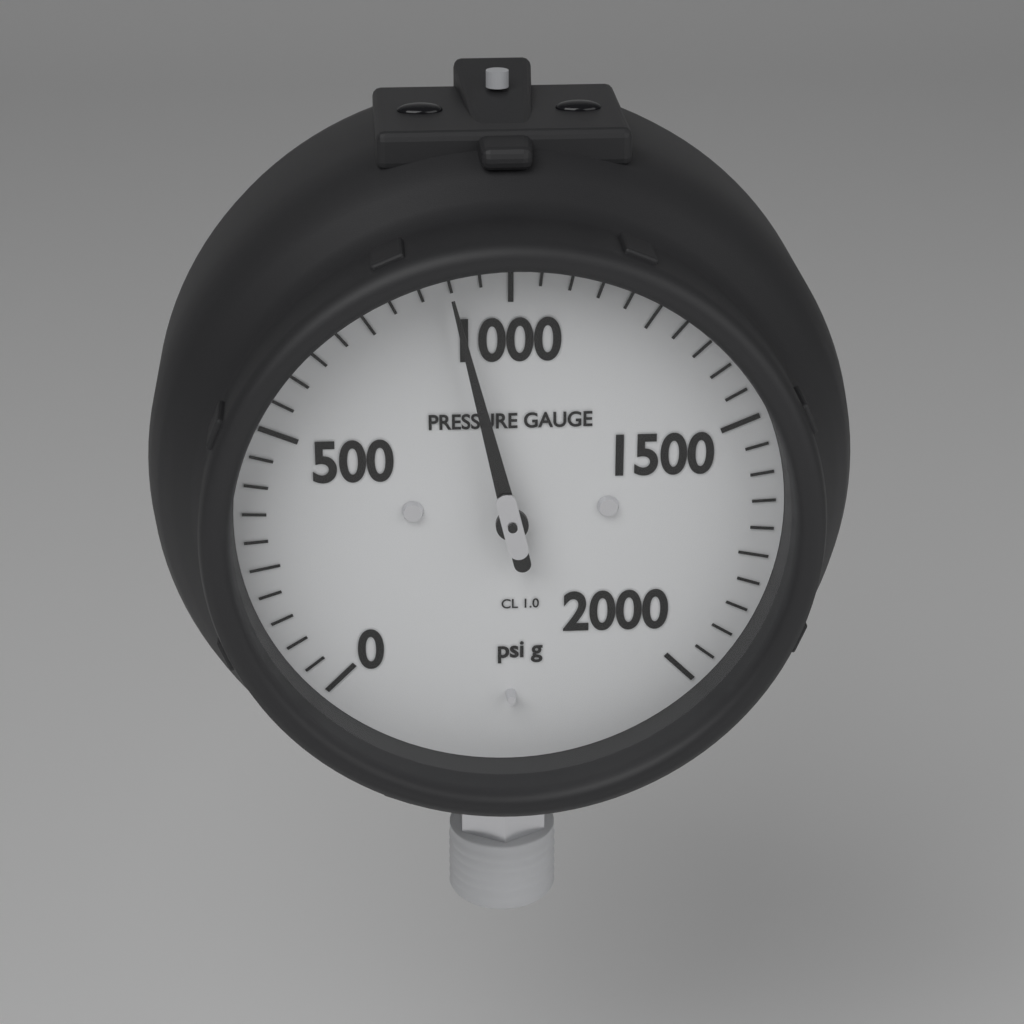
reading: 900 psi
